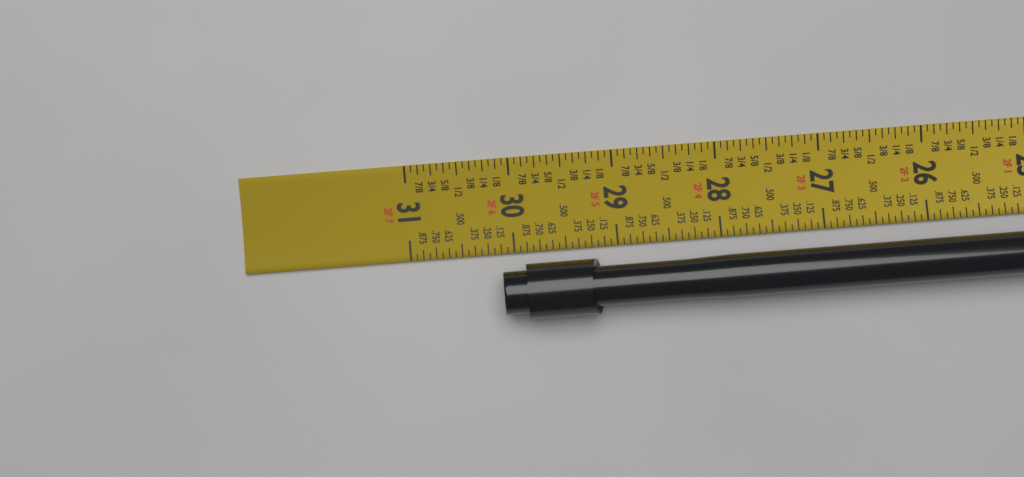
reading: 30.1250 in
